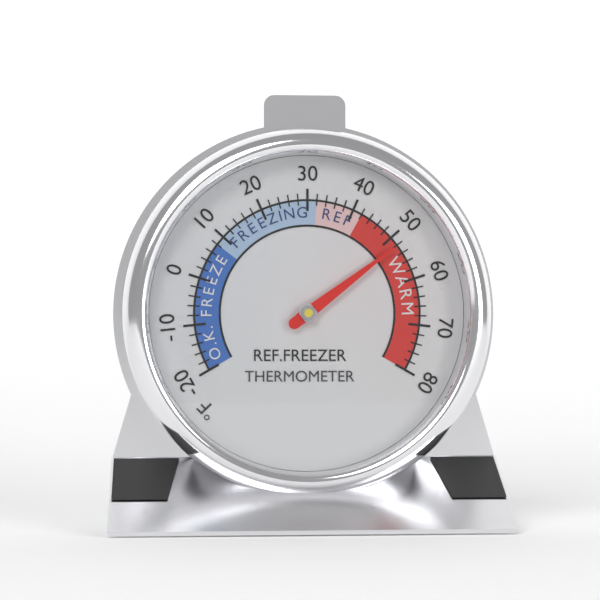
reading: 52 °F
